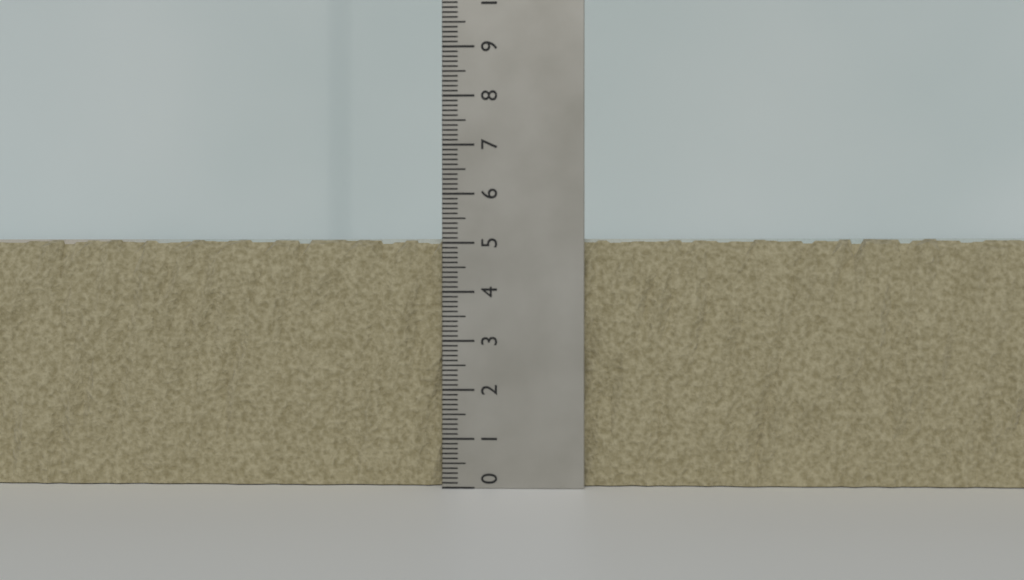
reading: 5.1 (no unit)
